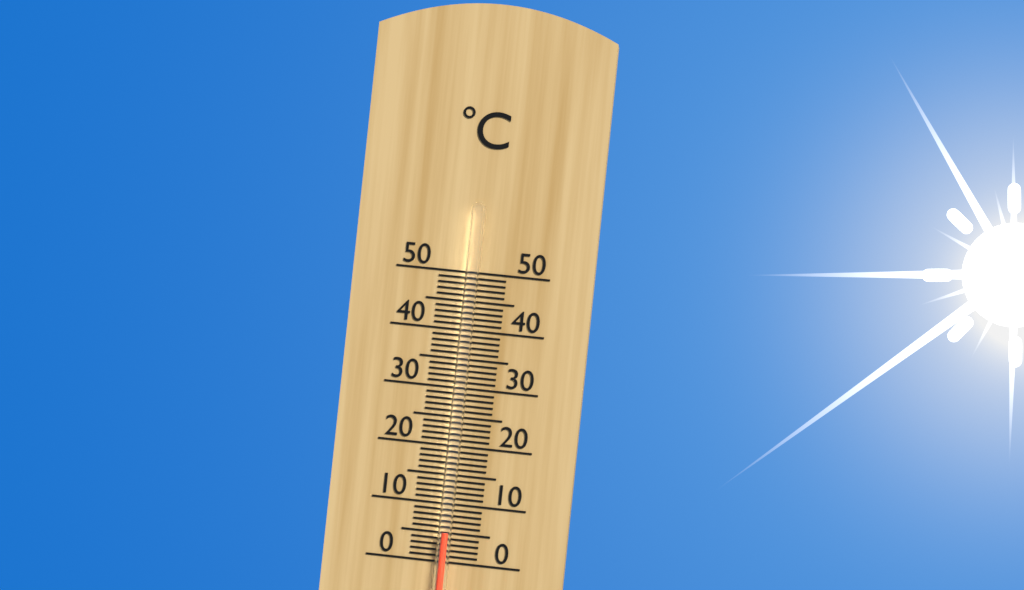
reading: 5 °C
